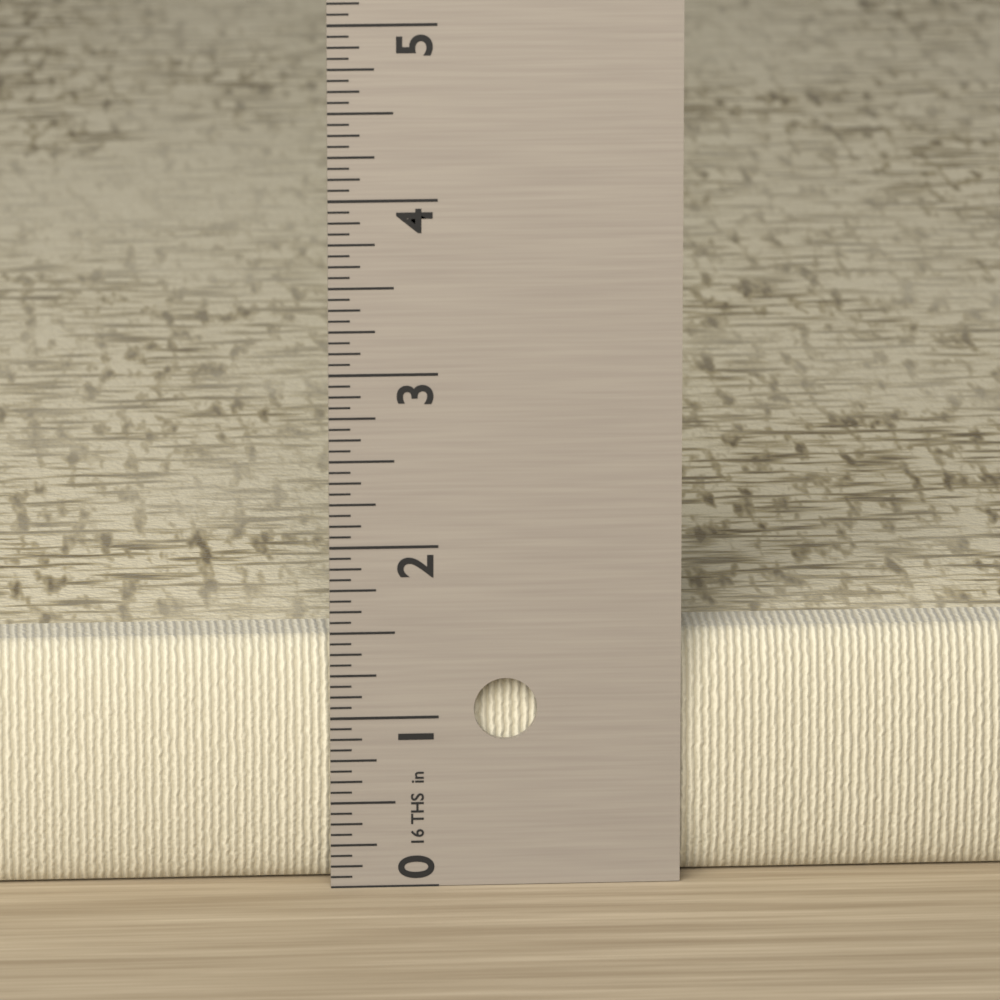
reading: 1.4375 in
